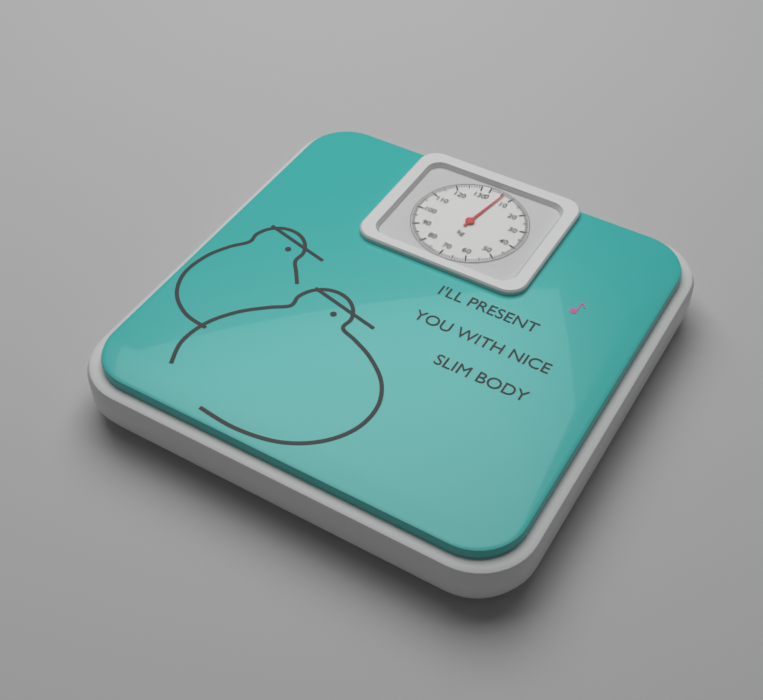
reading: 6 kg
